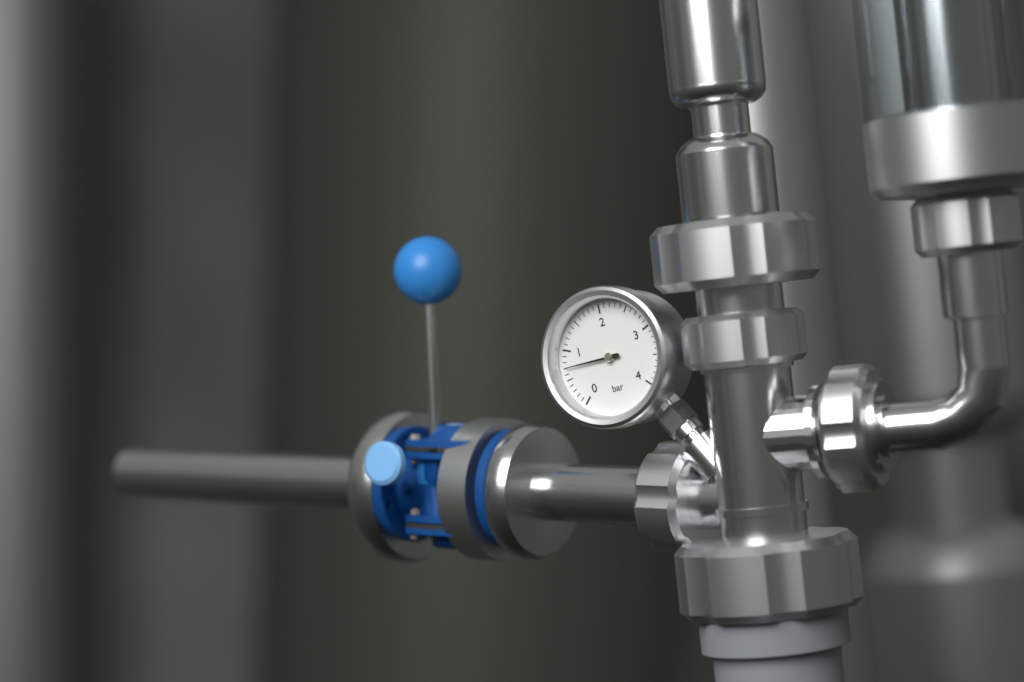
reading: 0.7 bar
